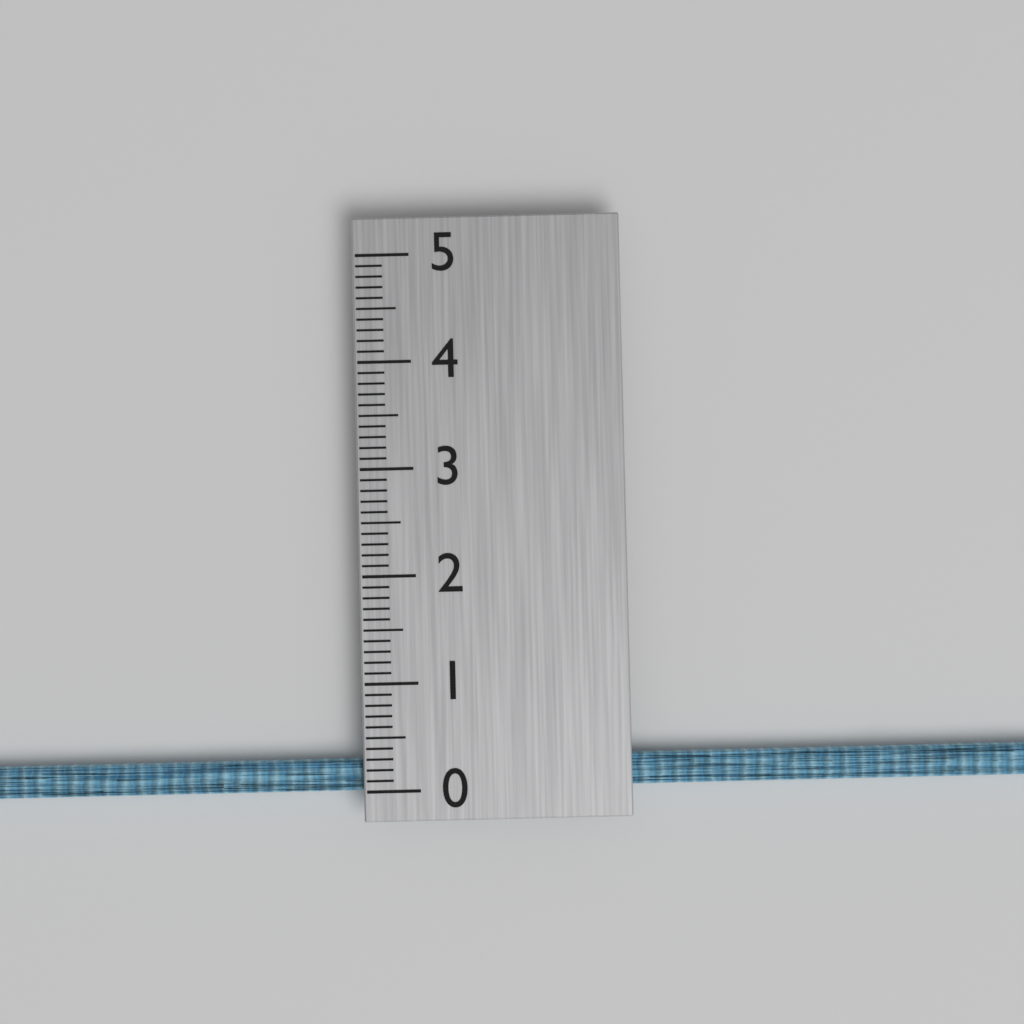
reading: 0.3 (no unit)
